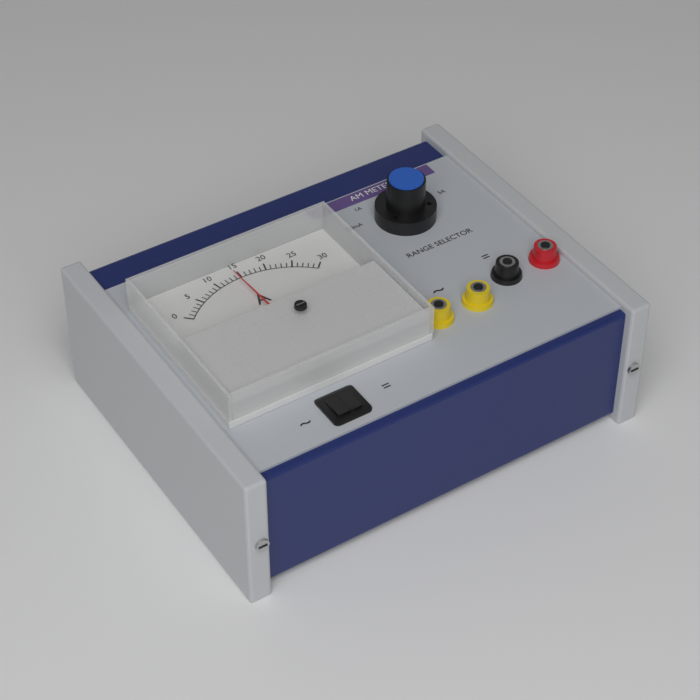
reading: 14 A
